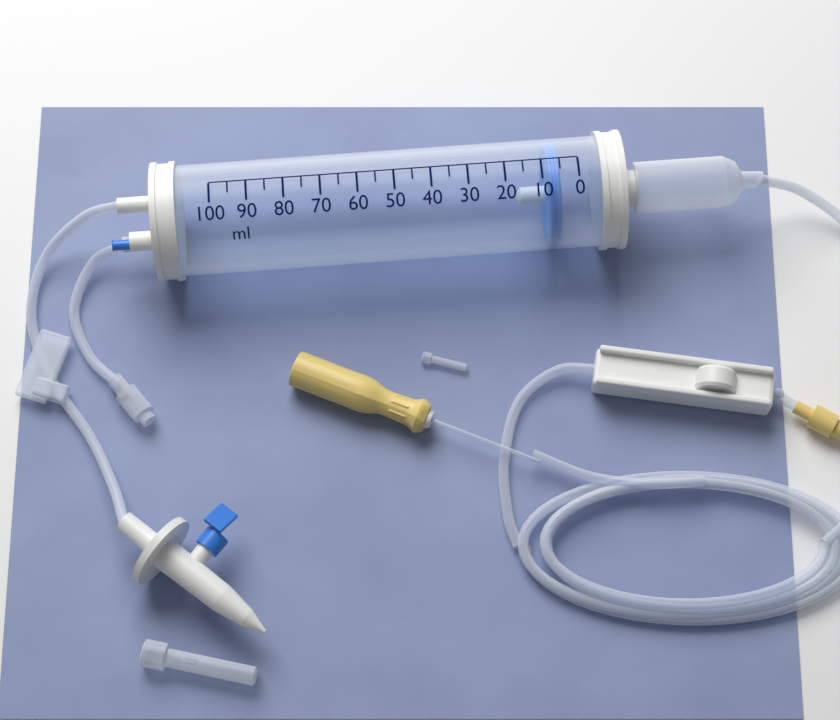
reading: 5 ml
